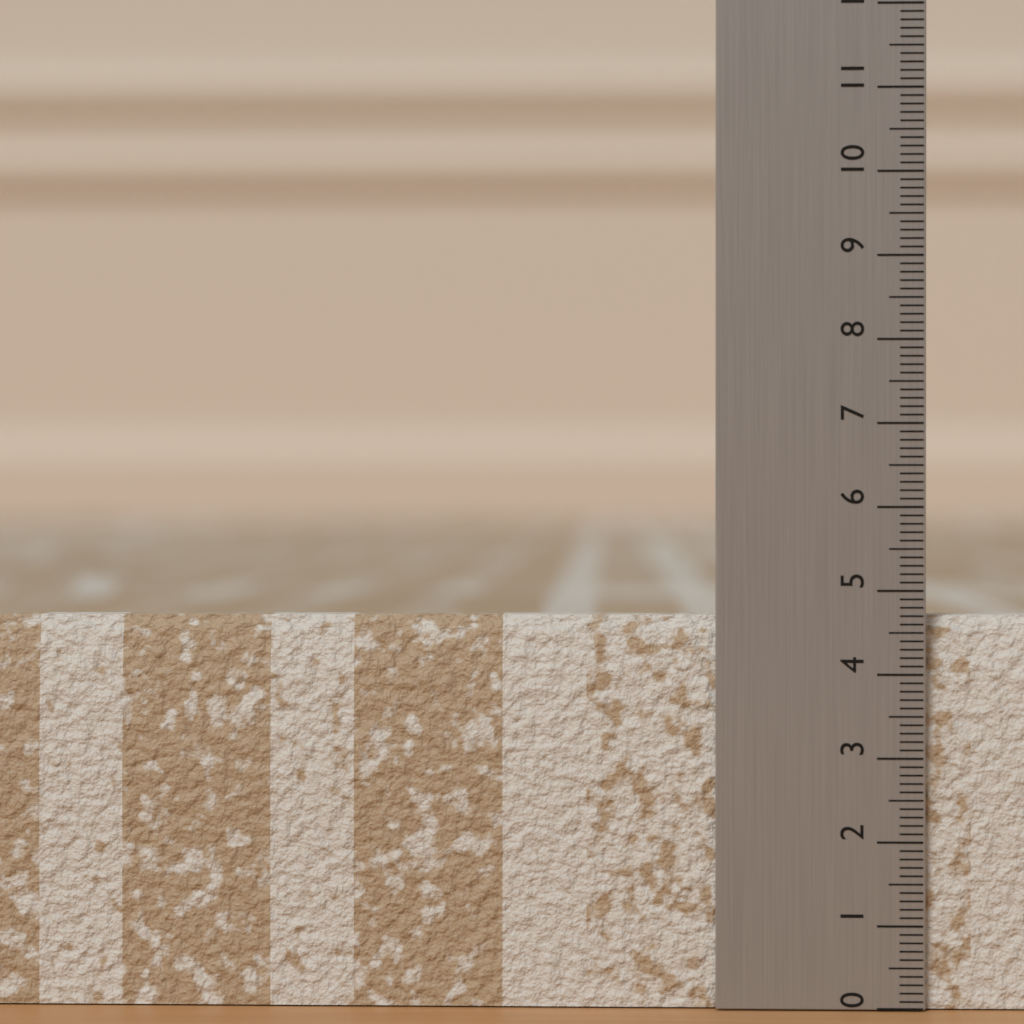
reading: 4.7 (no unit)
